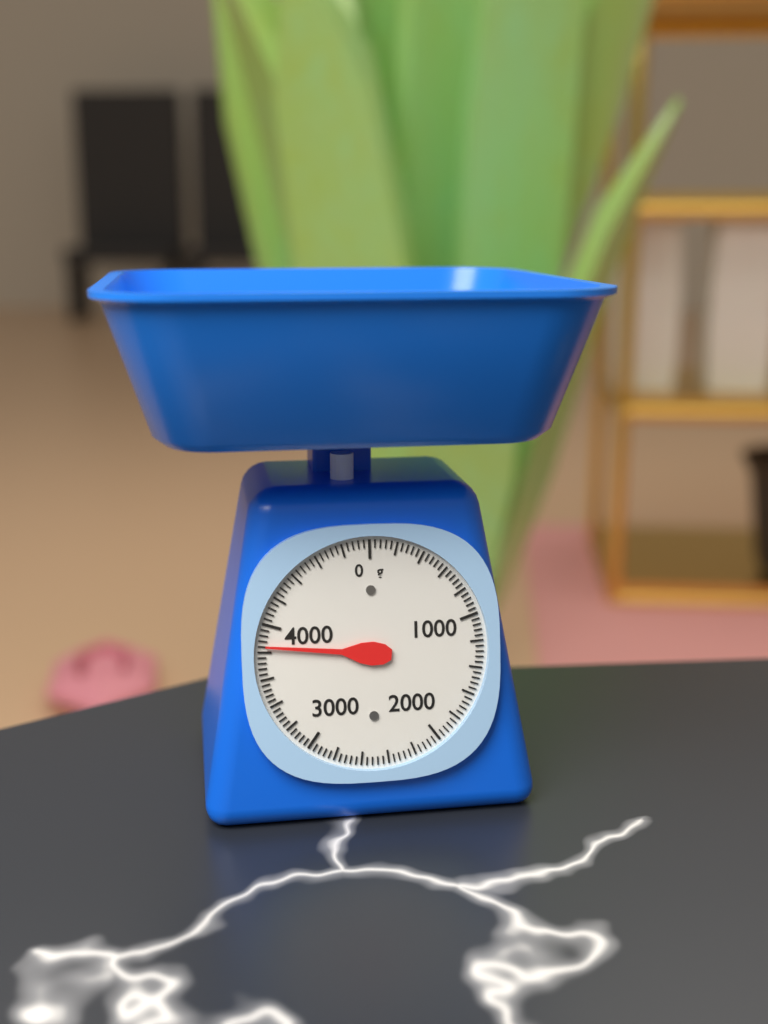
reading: 3840 g
